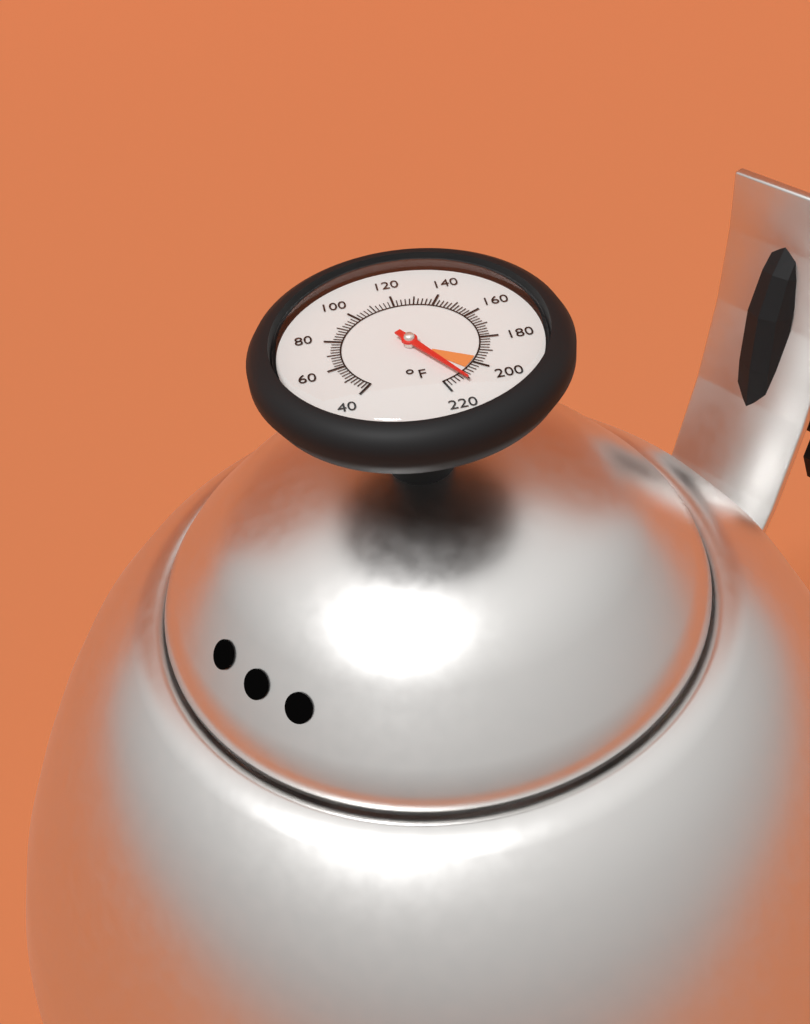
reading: 212 °F
